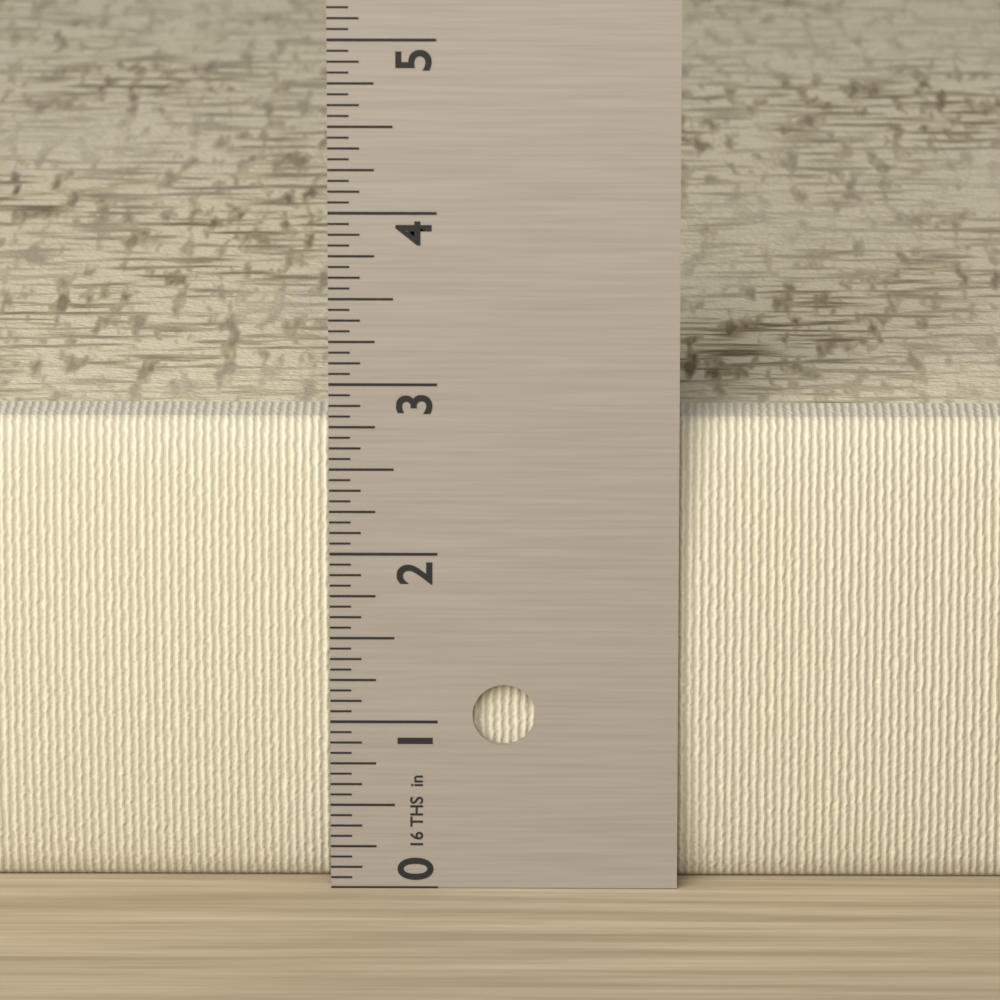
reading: 2.7500 in
